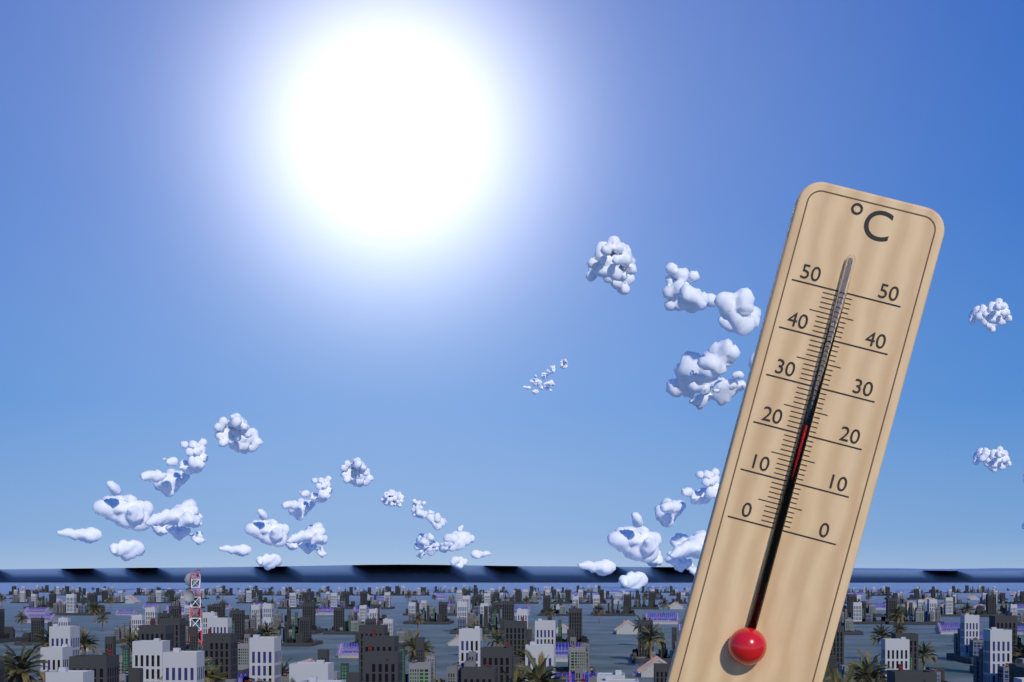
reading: 22 °C
